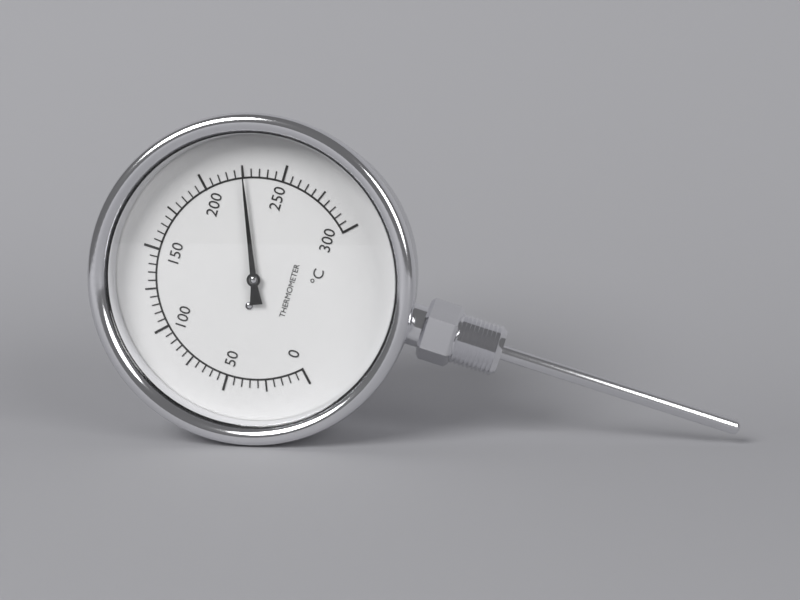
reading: 225 °C
